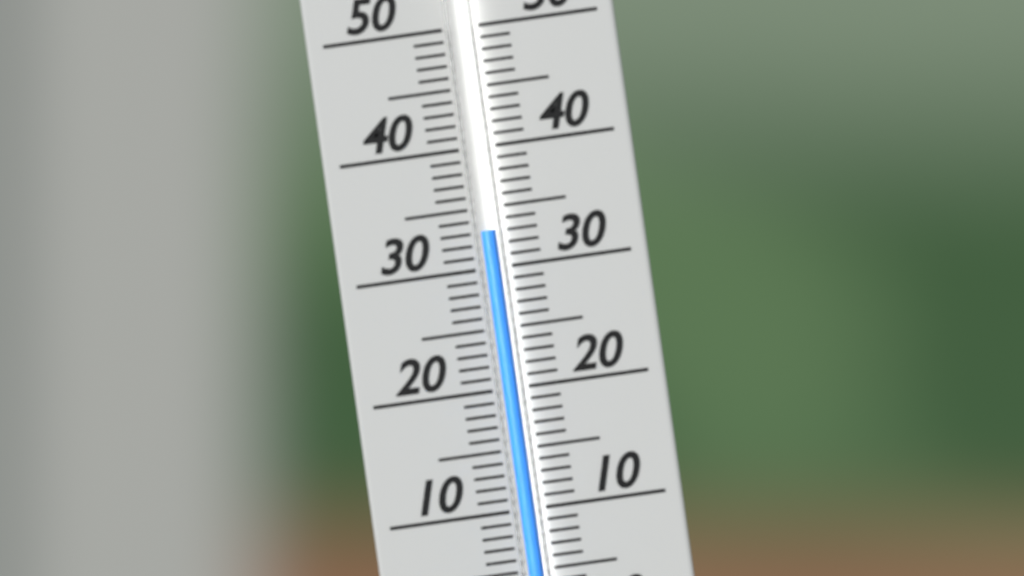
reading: 33 (no unit)
